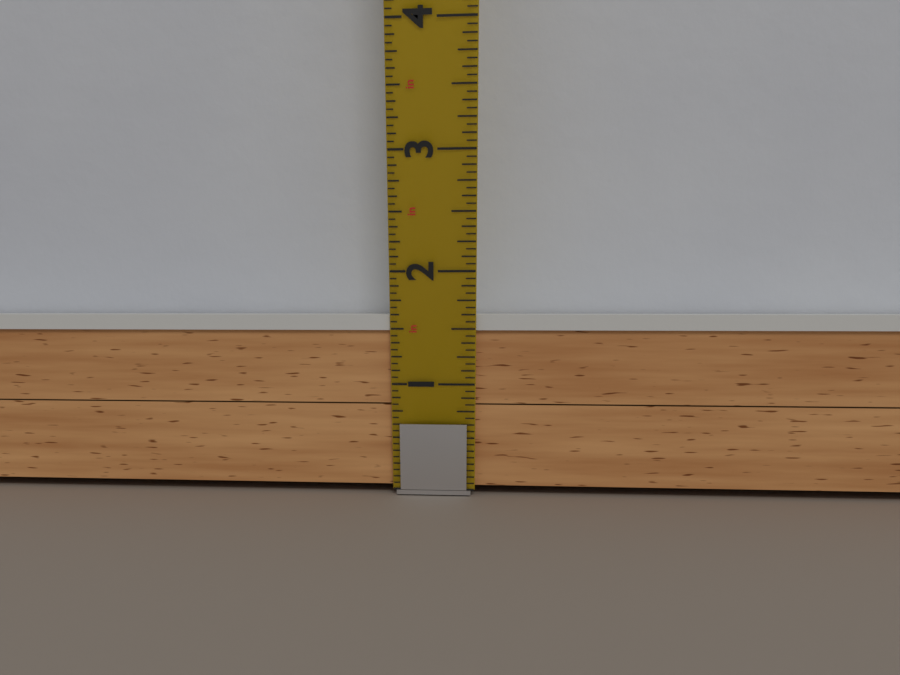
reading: 1.6250 in
